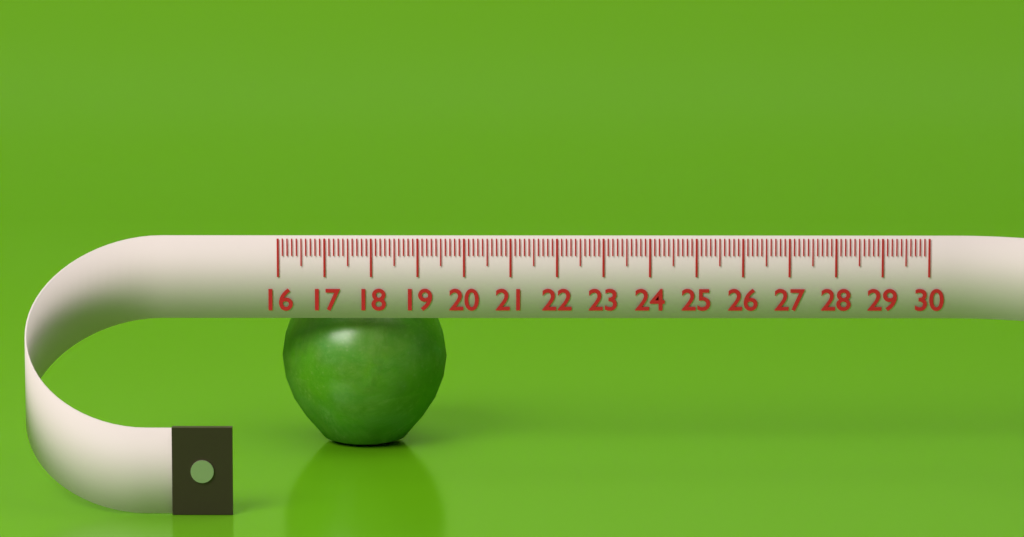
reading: 19.6 (no unit)
